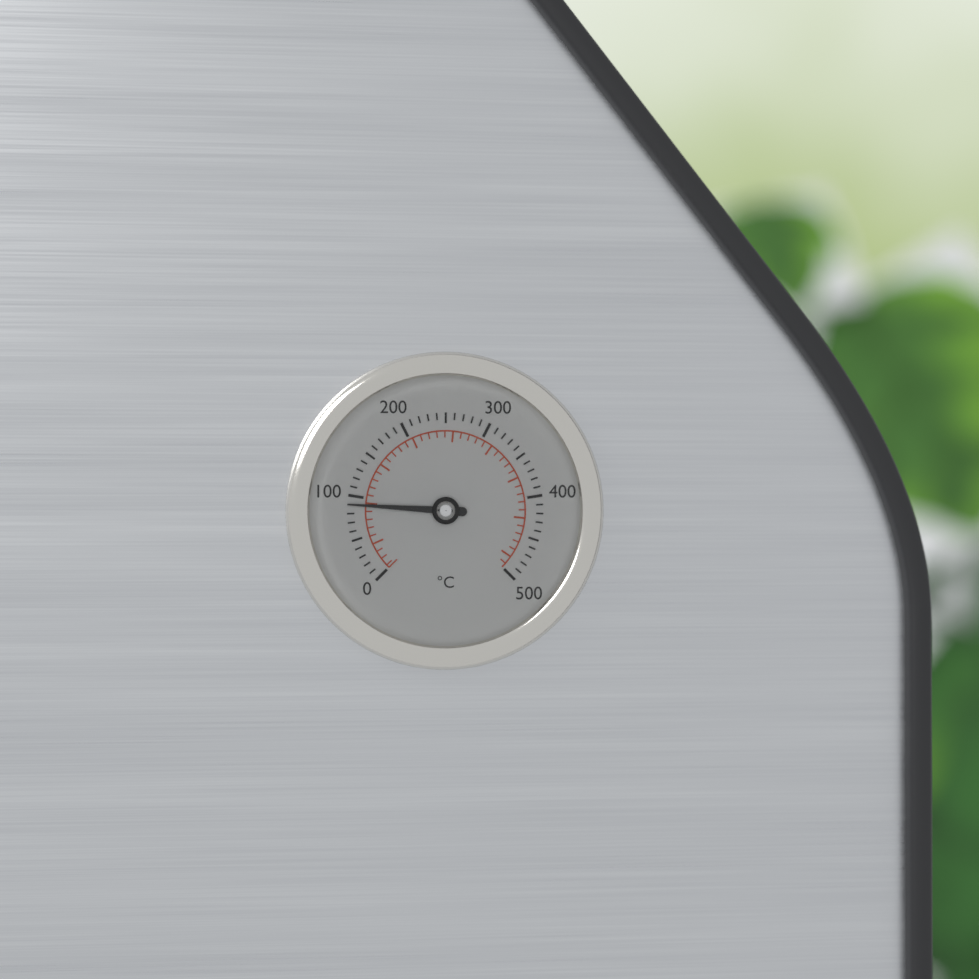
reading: 90 °C
